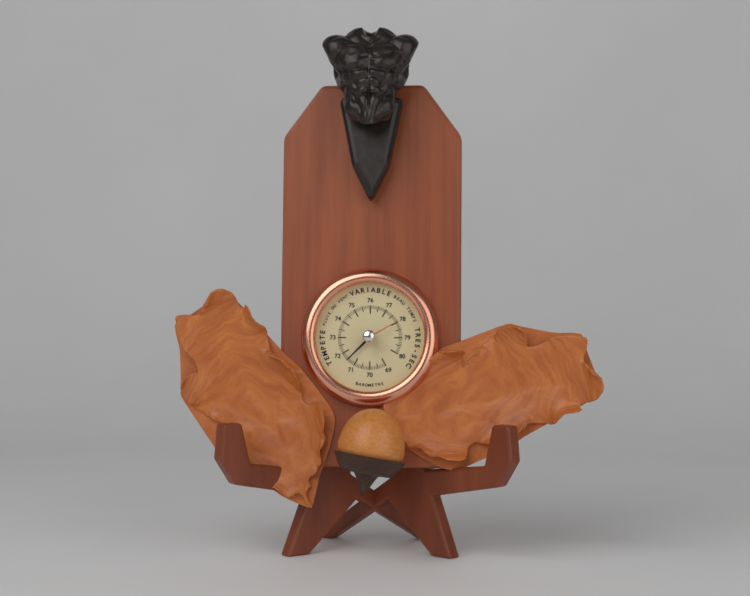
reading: 71.5 (no unit)
